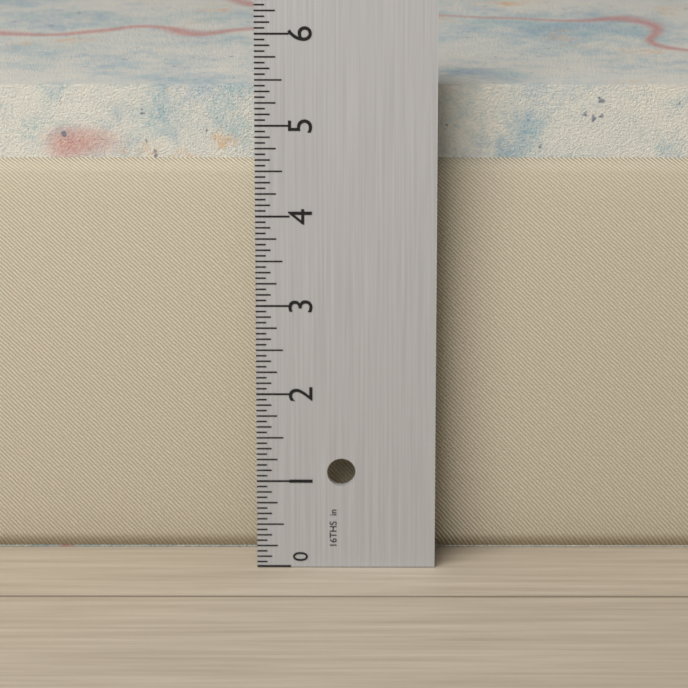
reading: 5.3125 in
